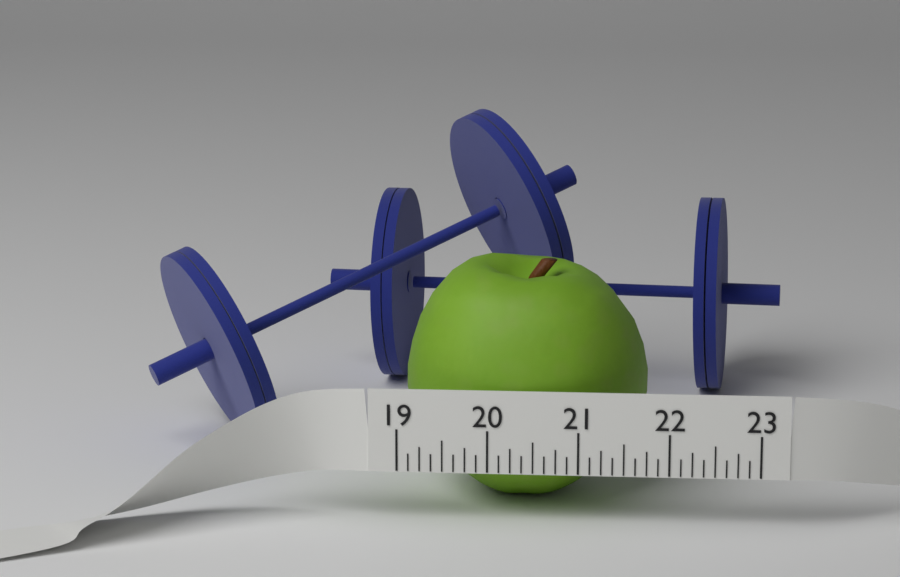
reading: 21.750 (no unit)
